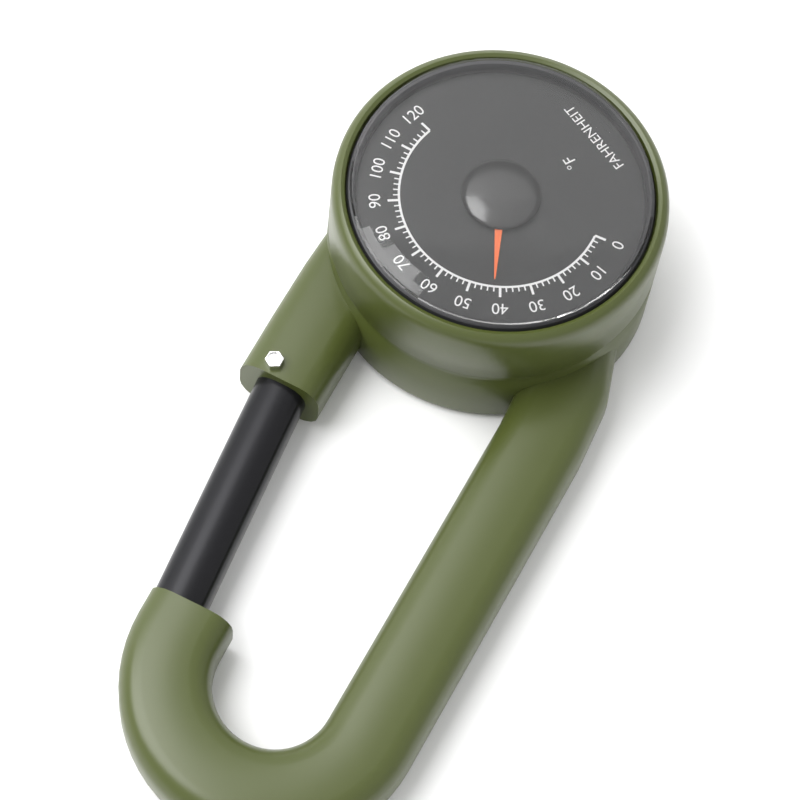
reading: 42 °F
